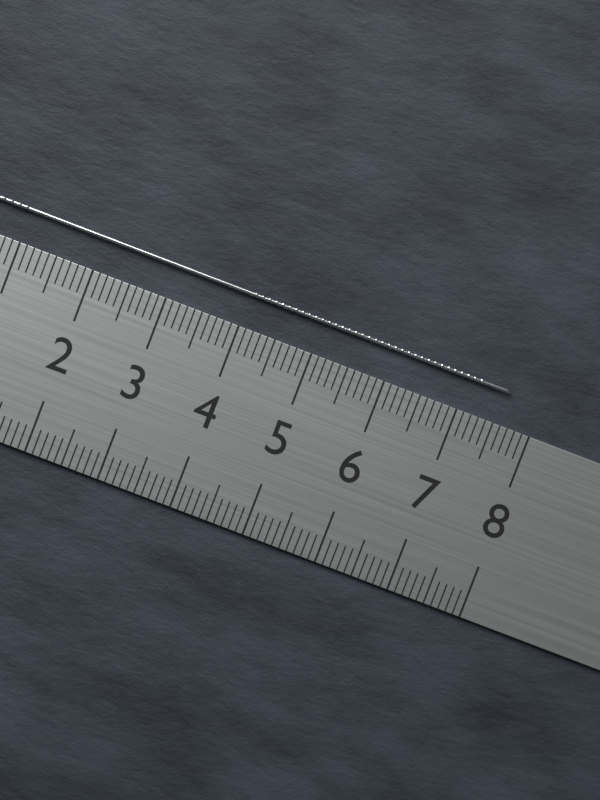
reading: 7.6 cm
